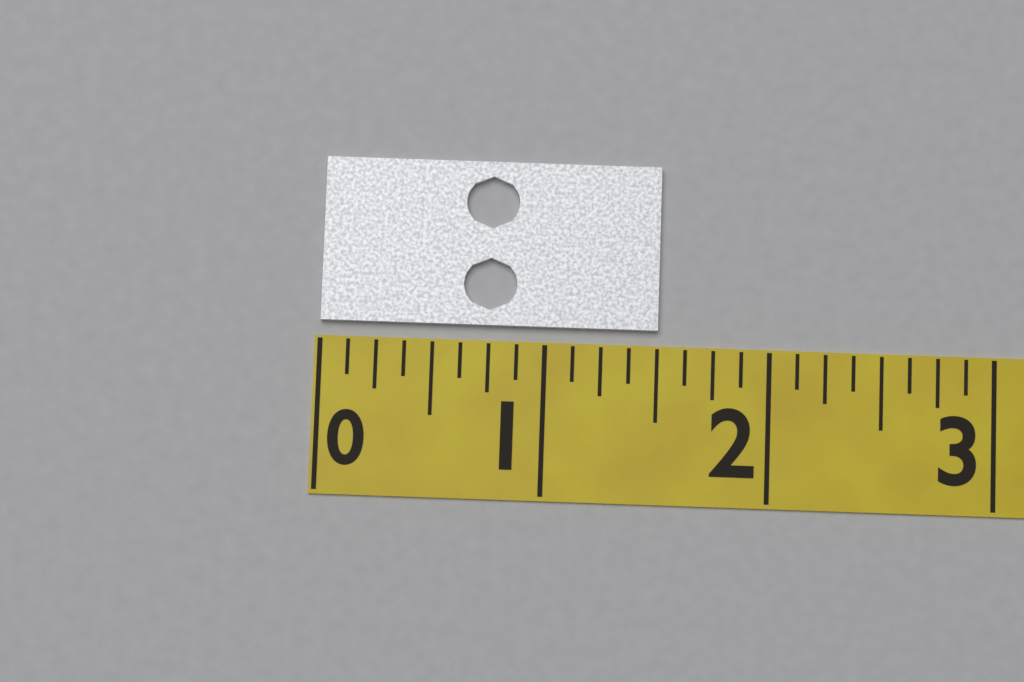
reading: 1.500 (no unit)
